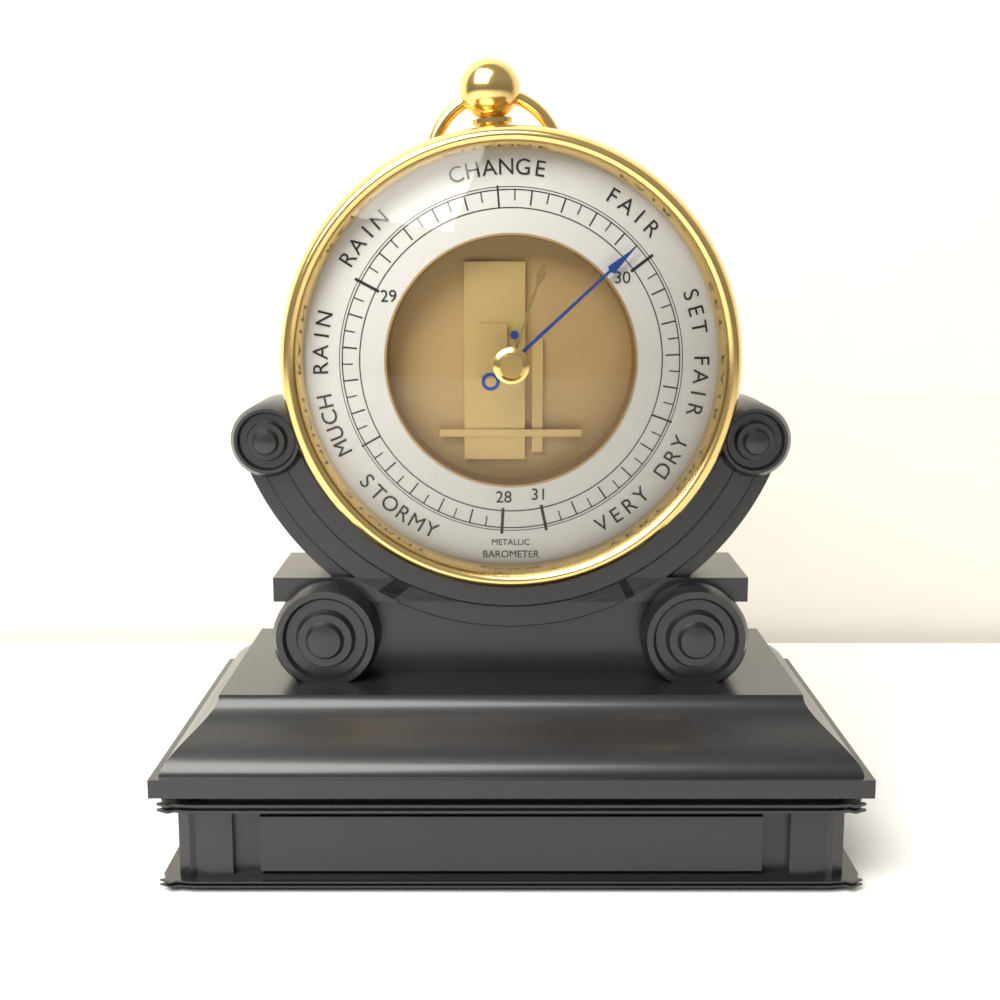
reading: 29.95 (no unit)
